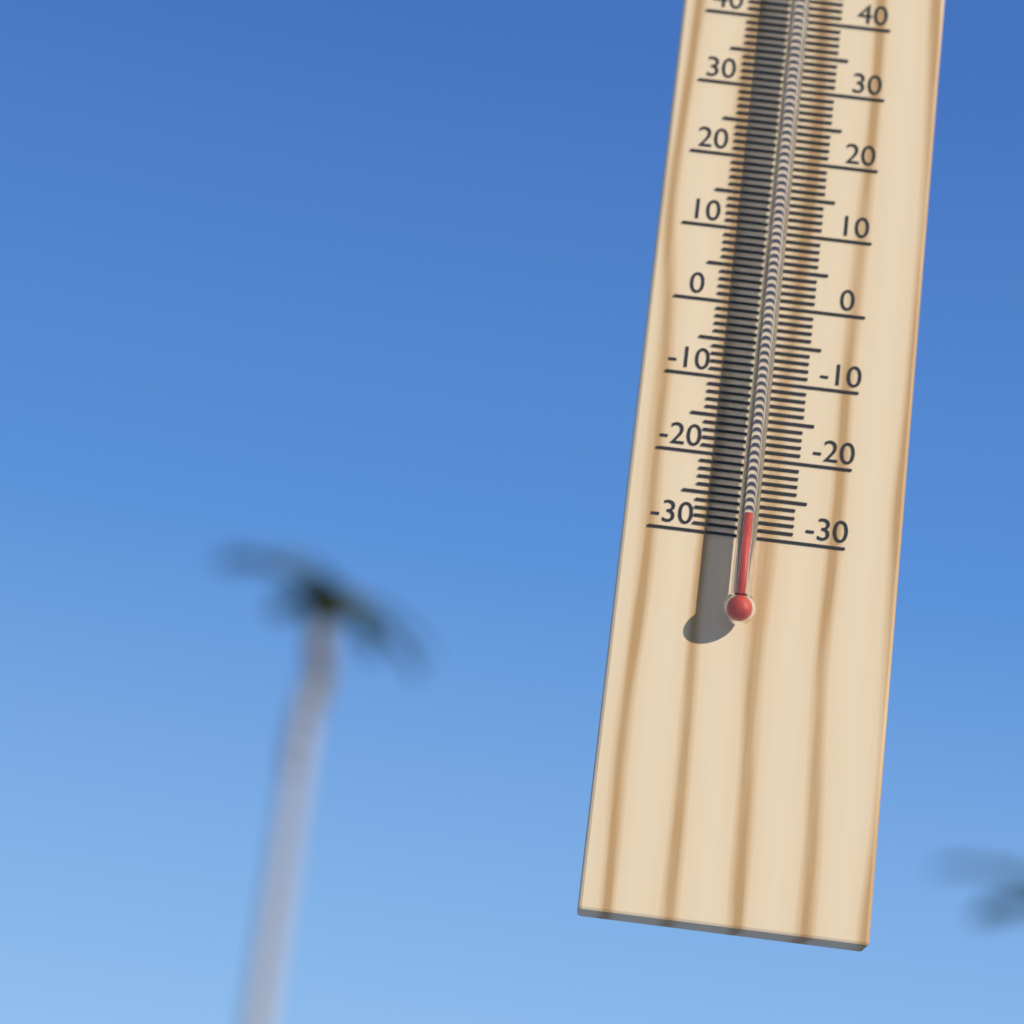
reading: -28 °C
